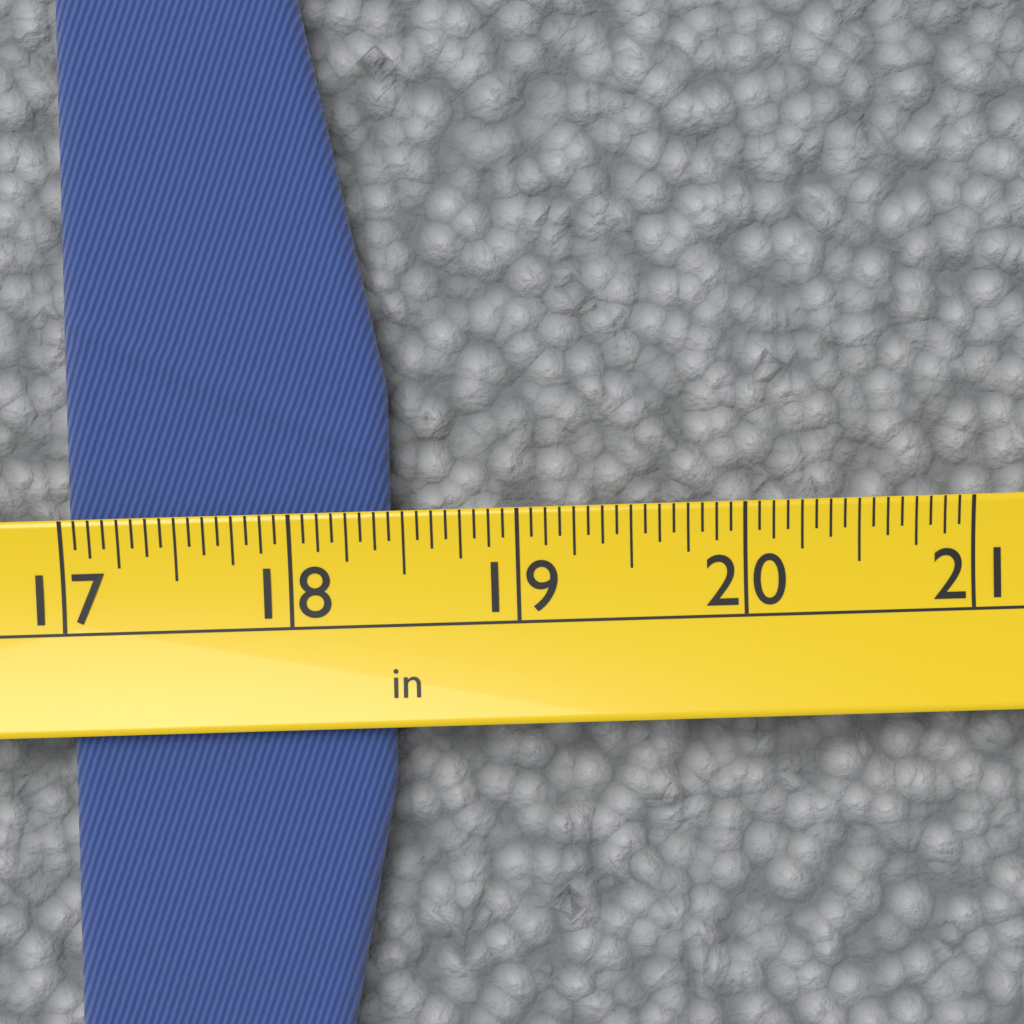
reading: 18.4375 in
